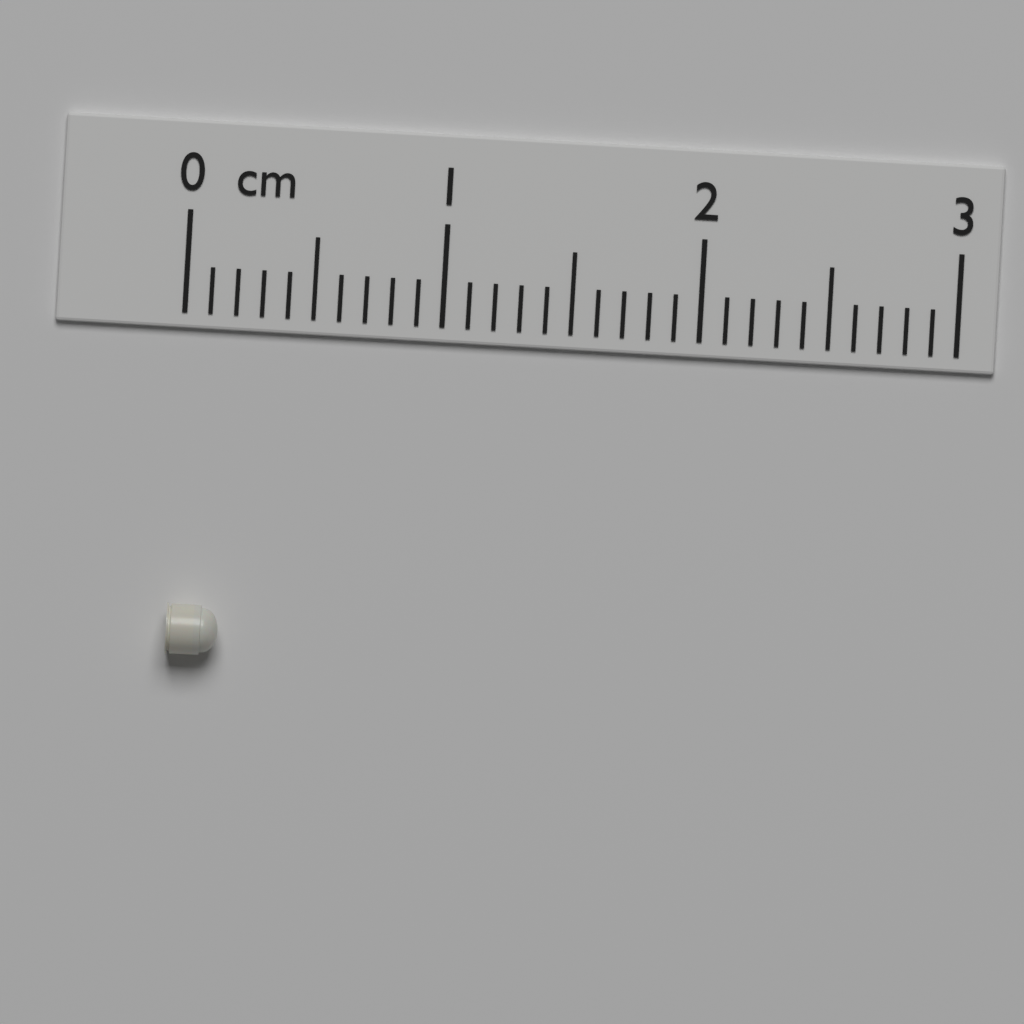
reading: 0.2 cm
